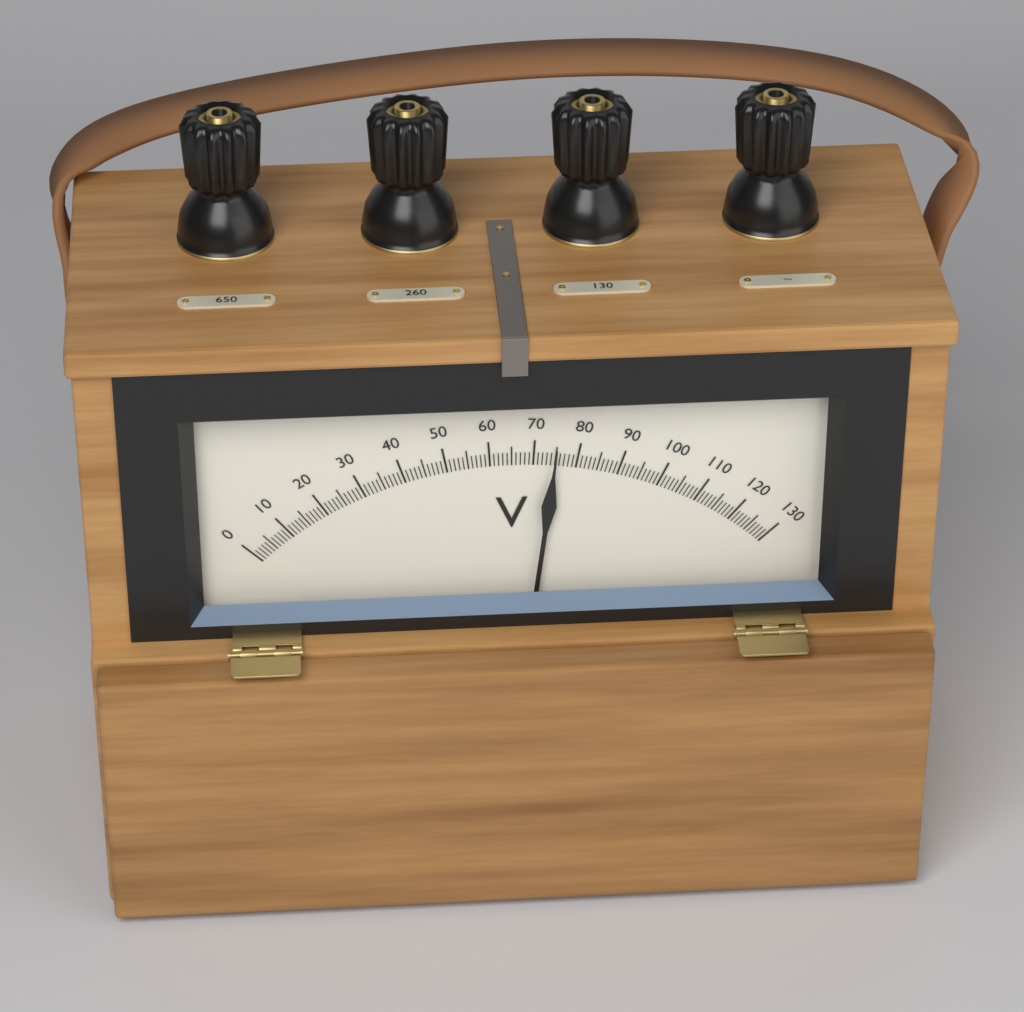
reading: 75 V
